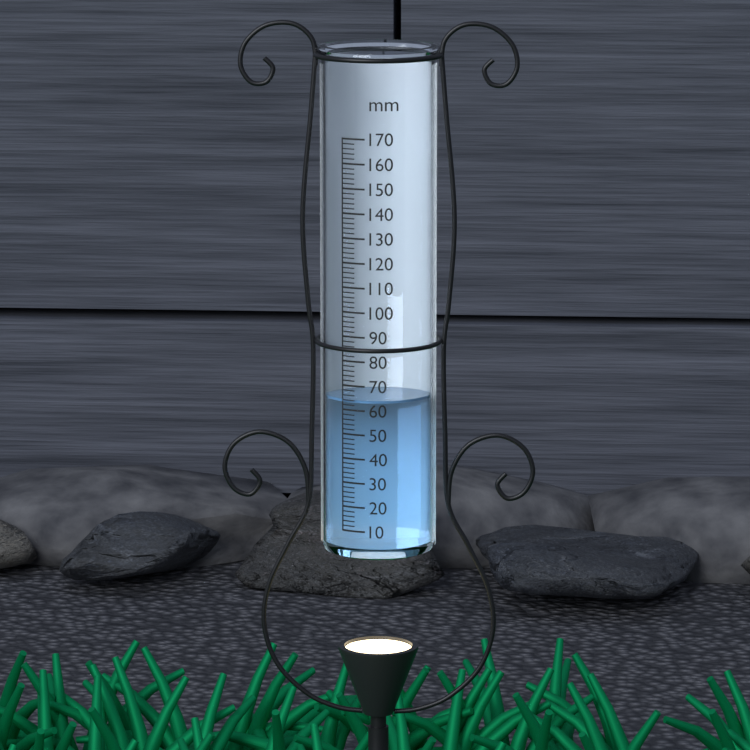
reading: 64 mm
